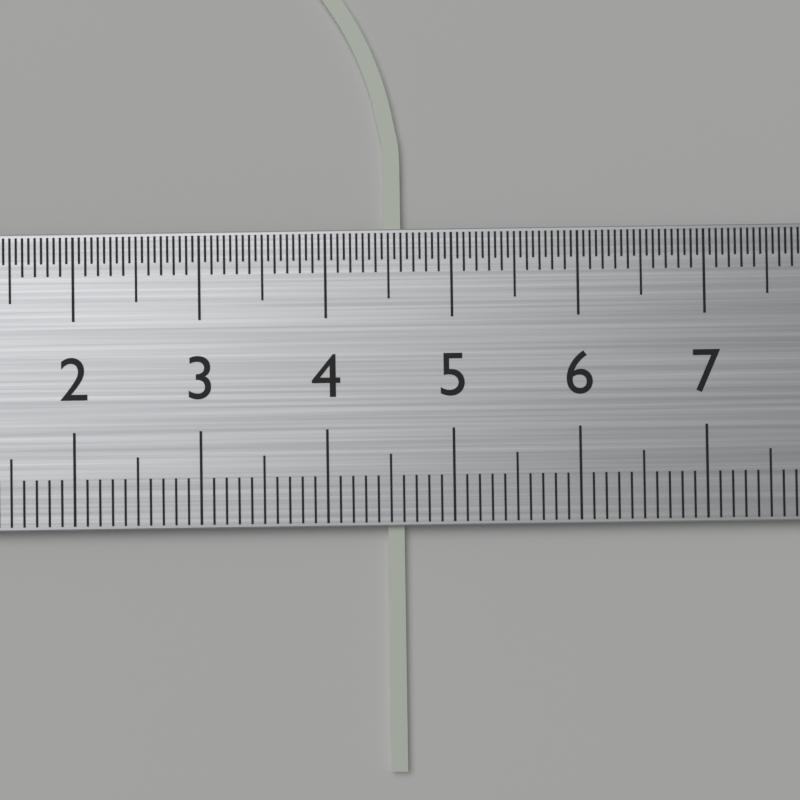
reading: 4.6 cm
